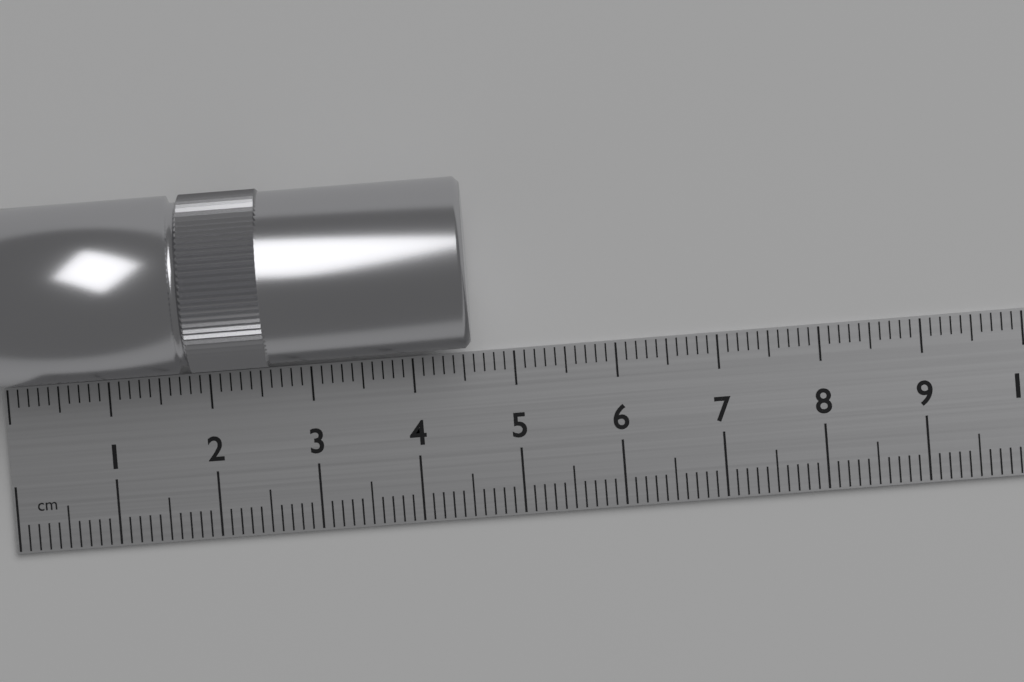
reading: 4.6 cm
